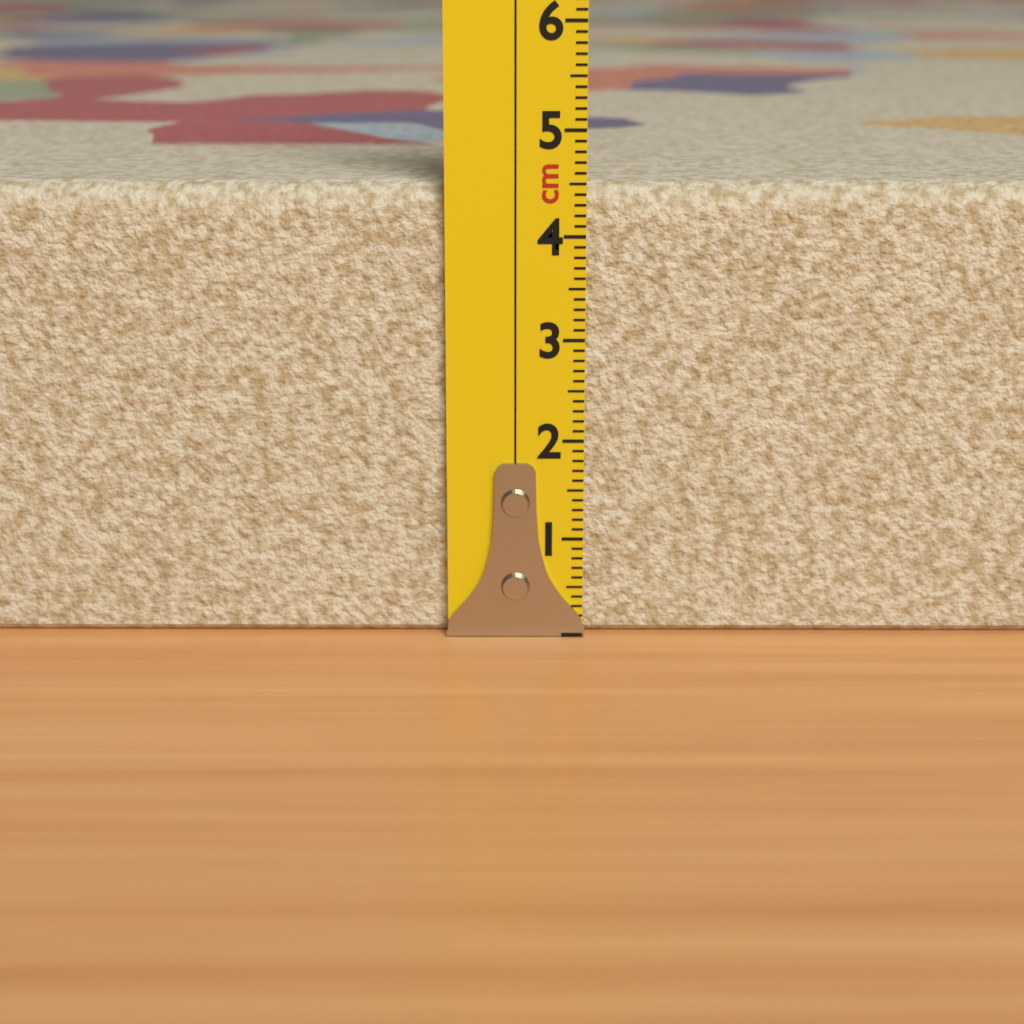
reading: 4.5 cm
